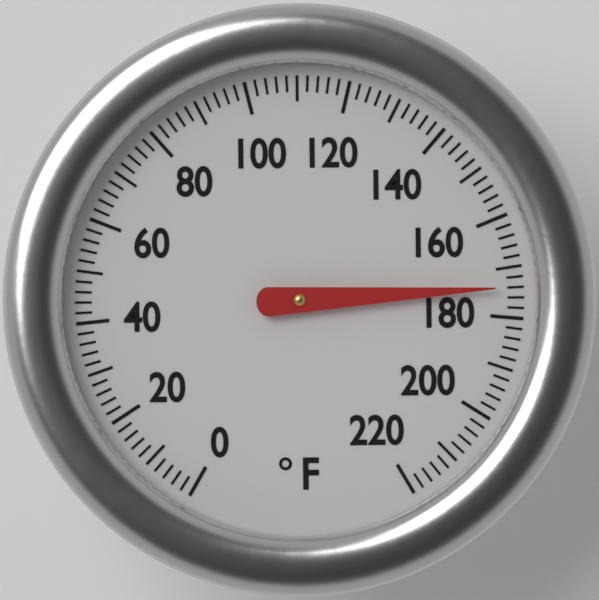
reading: 174 °F
